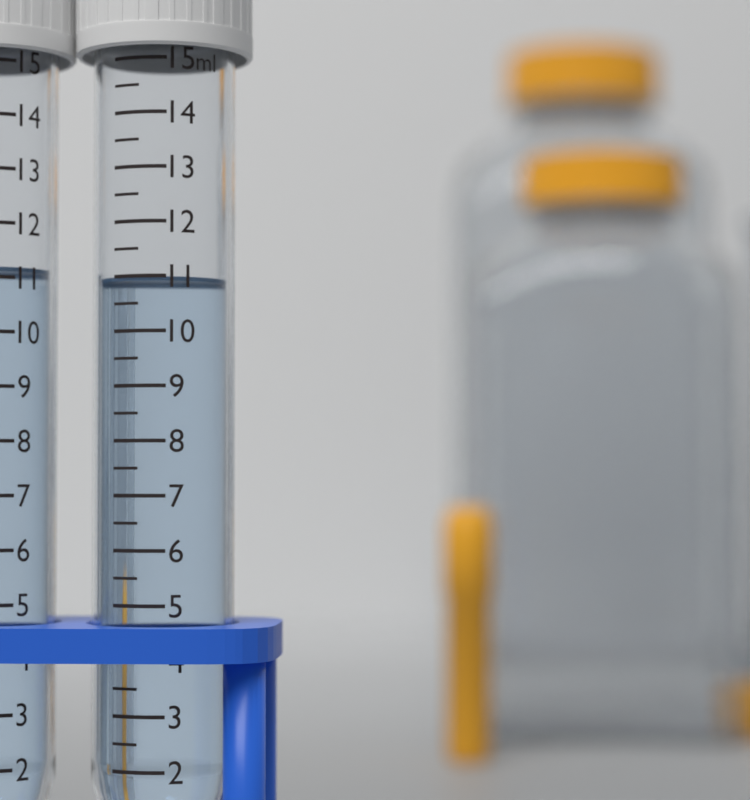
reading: 11.0 ml
